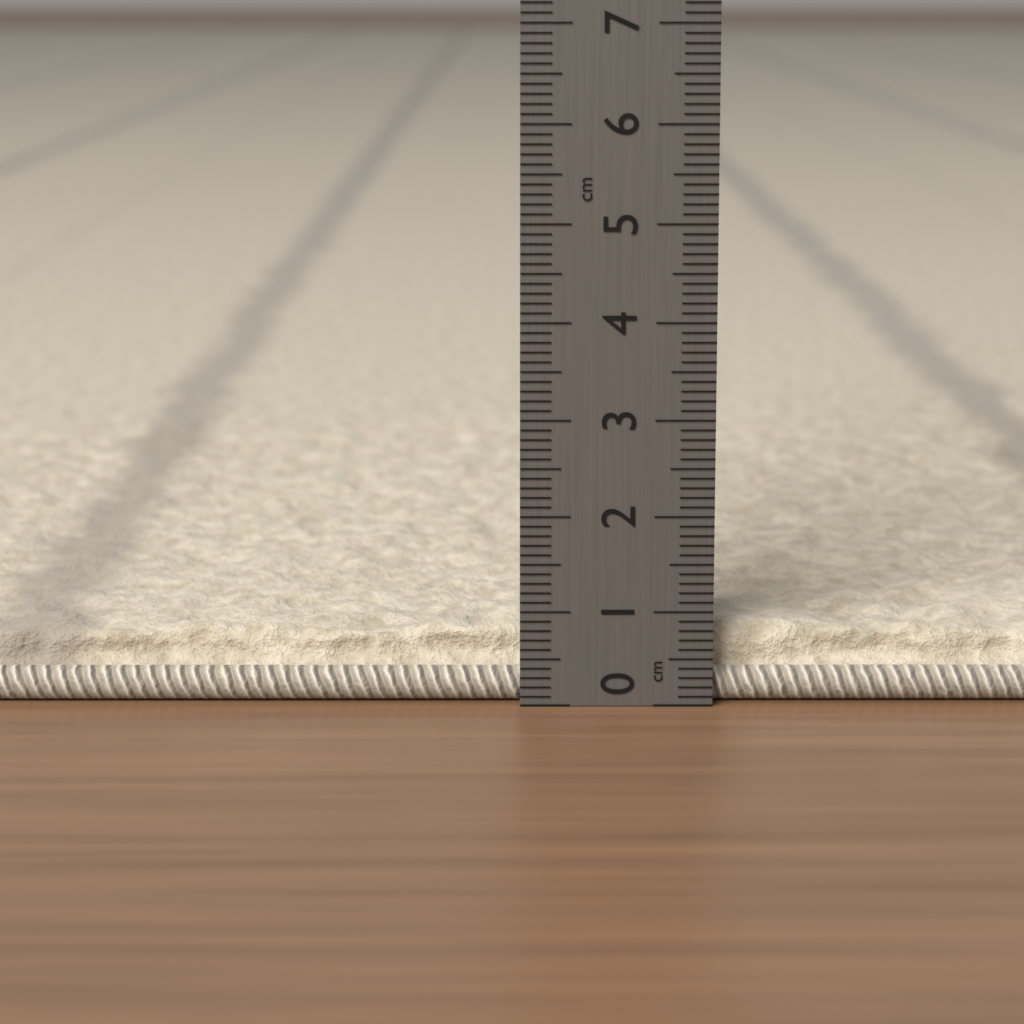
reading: 0.8 cm
